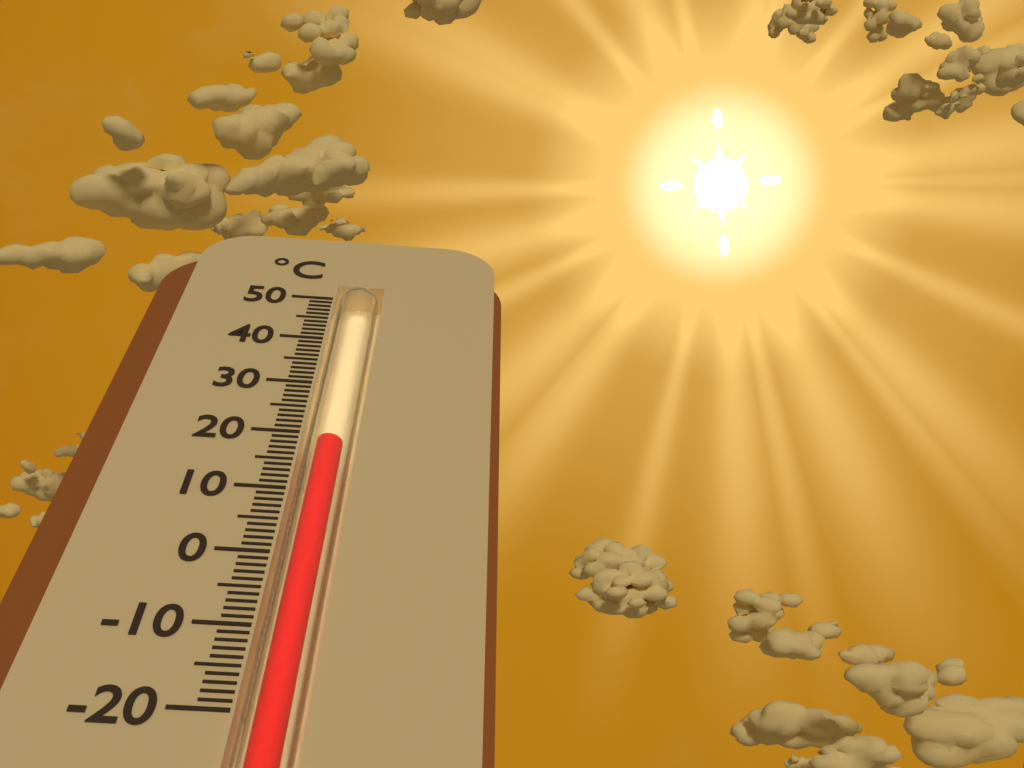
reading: 19 °C
